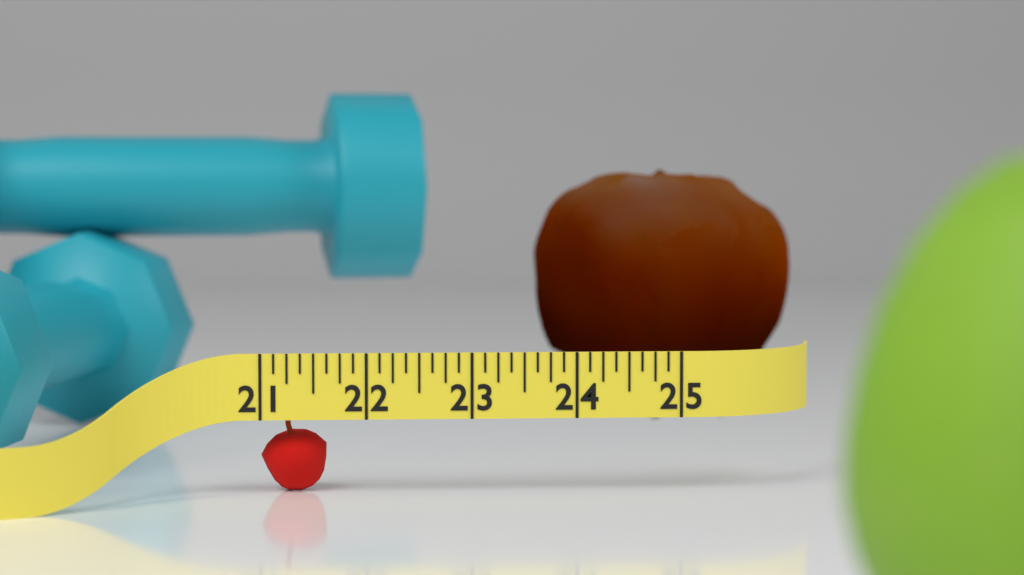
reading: 21.625 (no unit)
